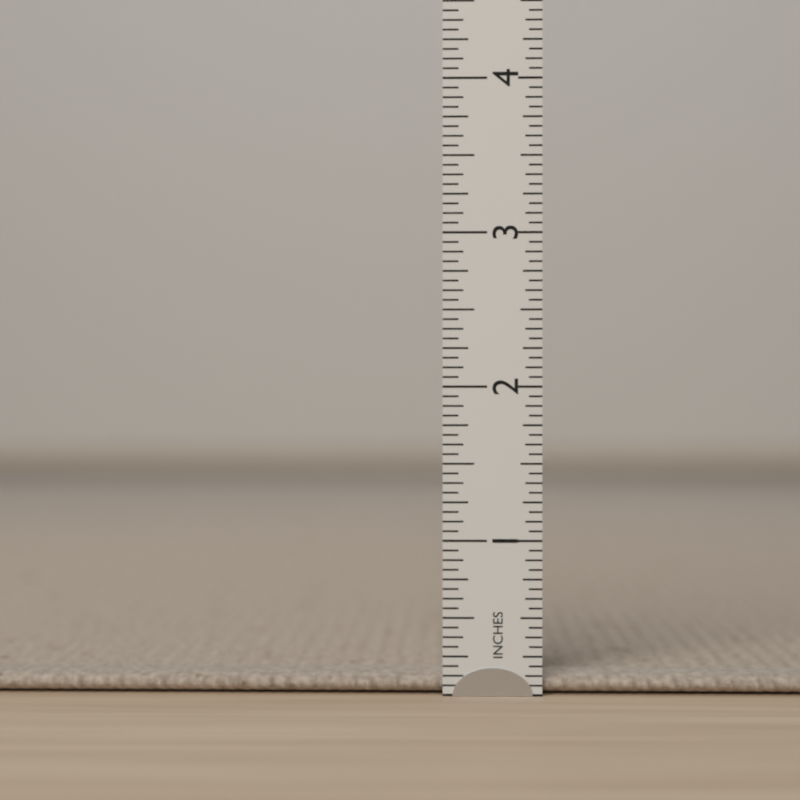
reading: 0.1250 in
